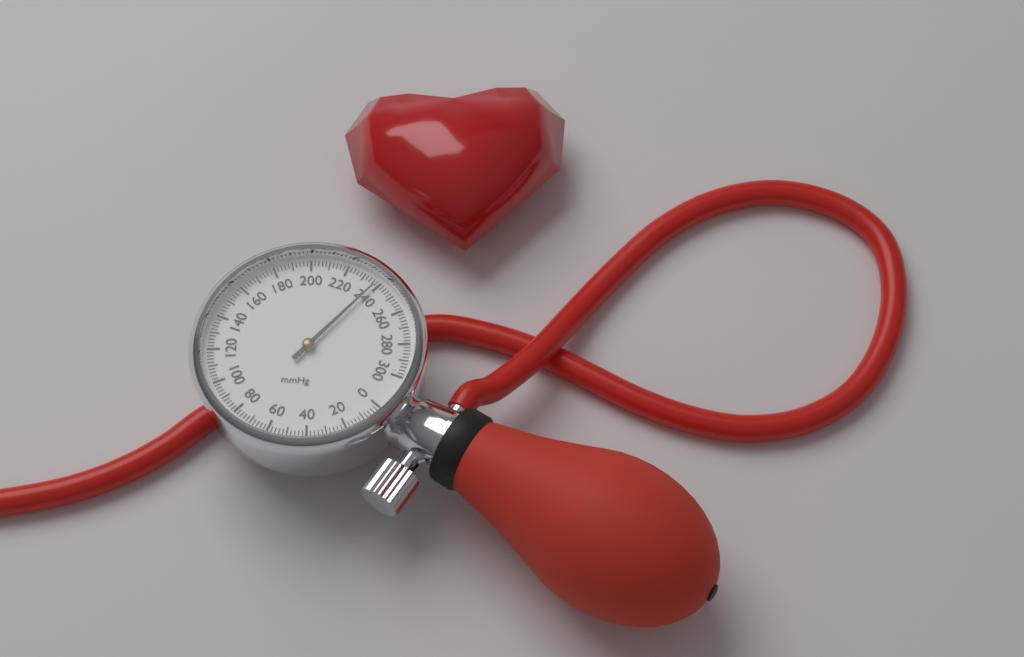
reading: 238 mmHg
